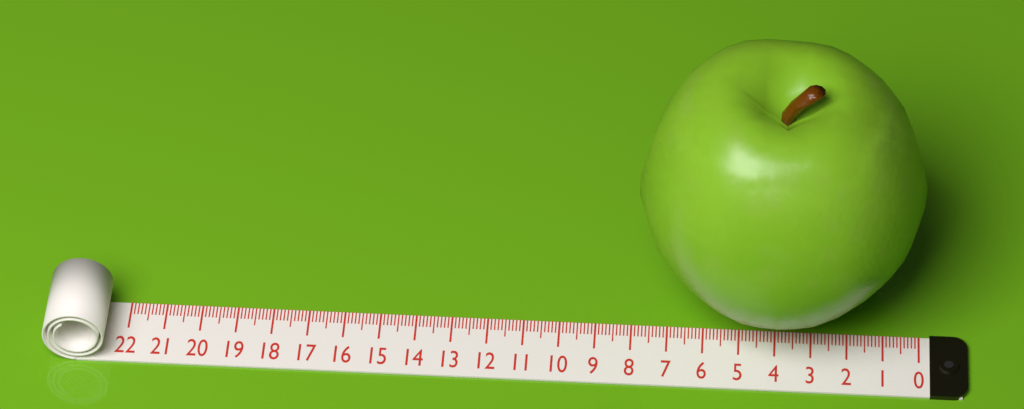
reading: 7.9 (no unit)
